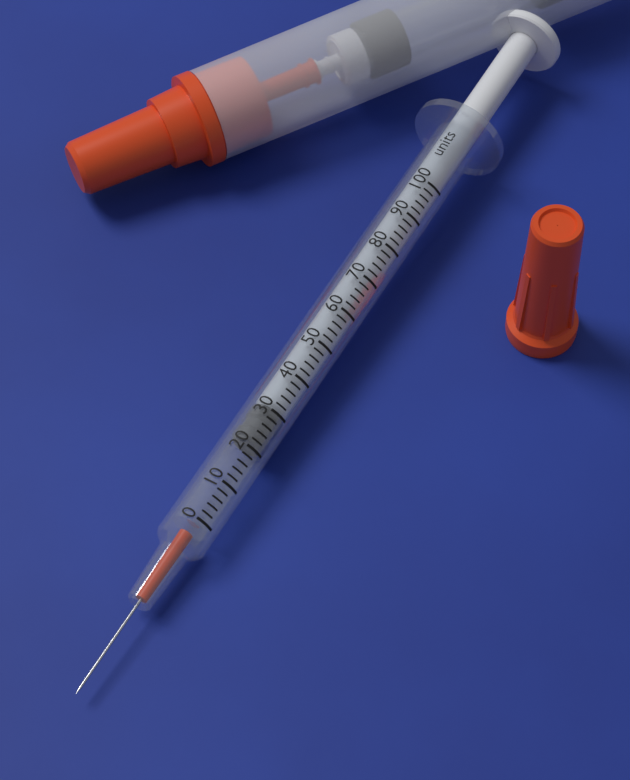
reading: 22 units
